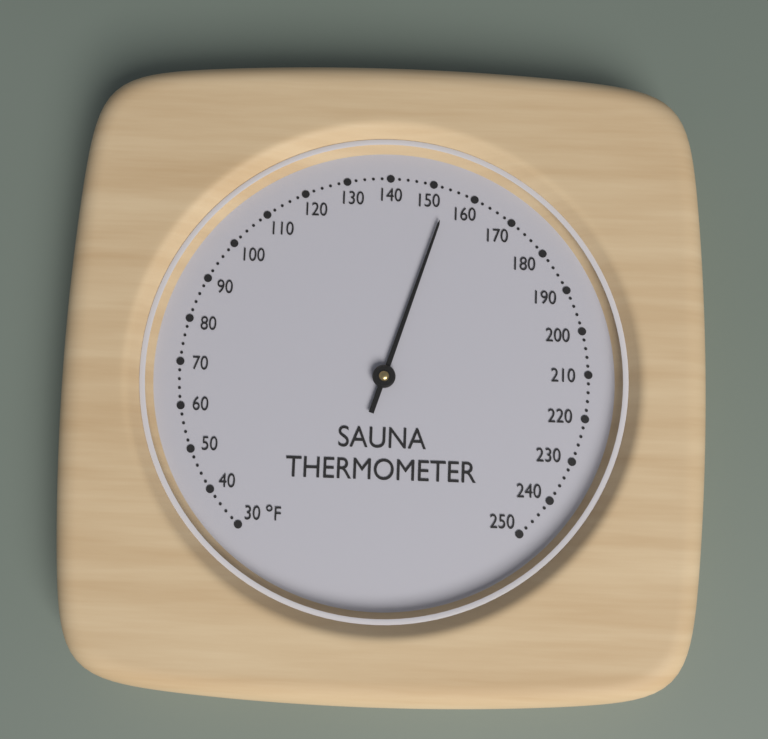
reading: 154 °F
